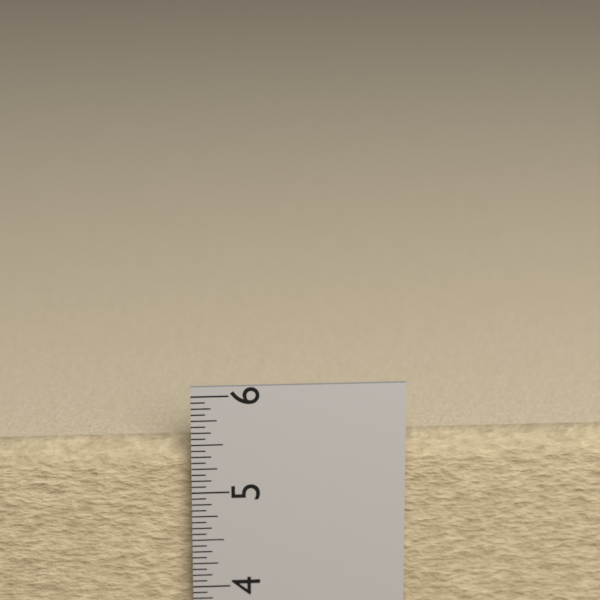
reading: 5.5000 in
